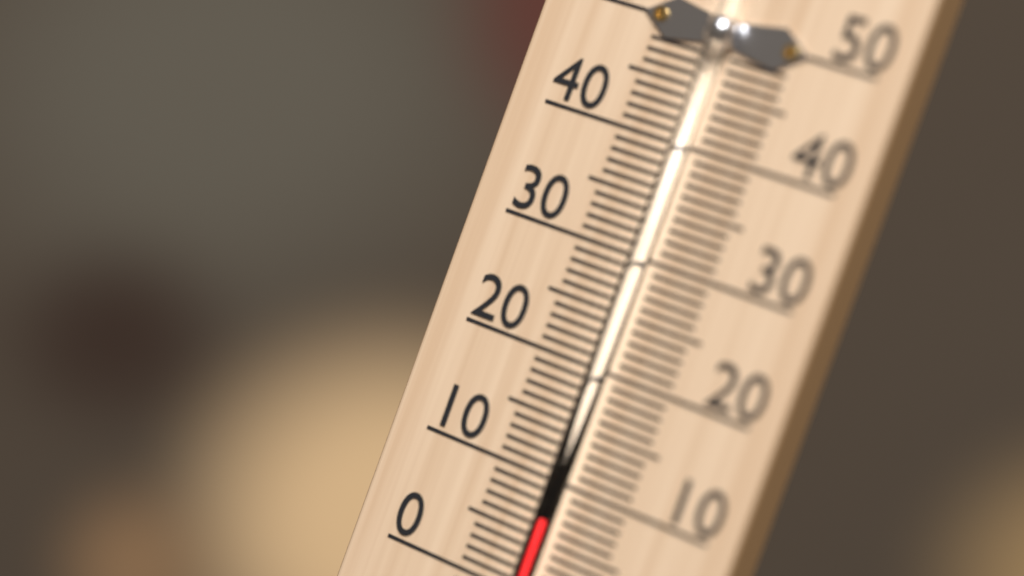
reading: 7 °C
